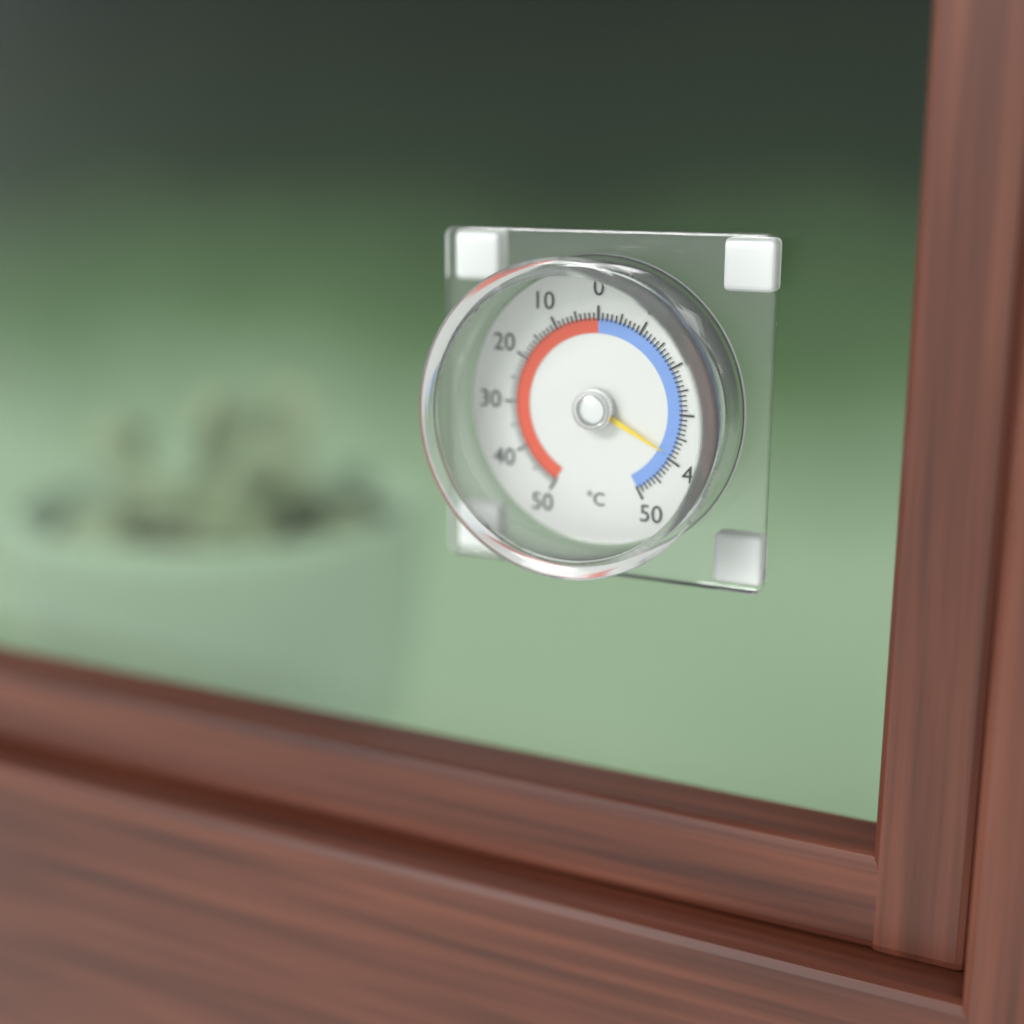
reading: -39 °C
